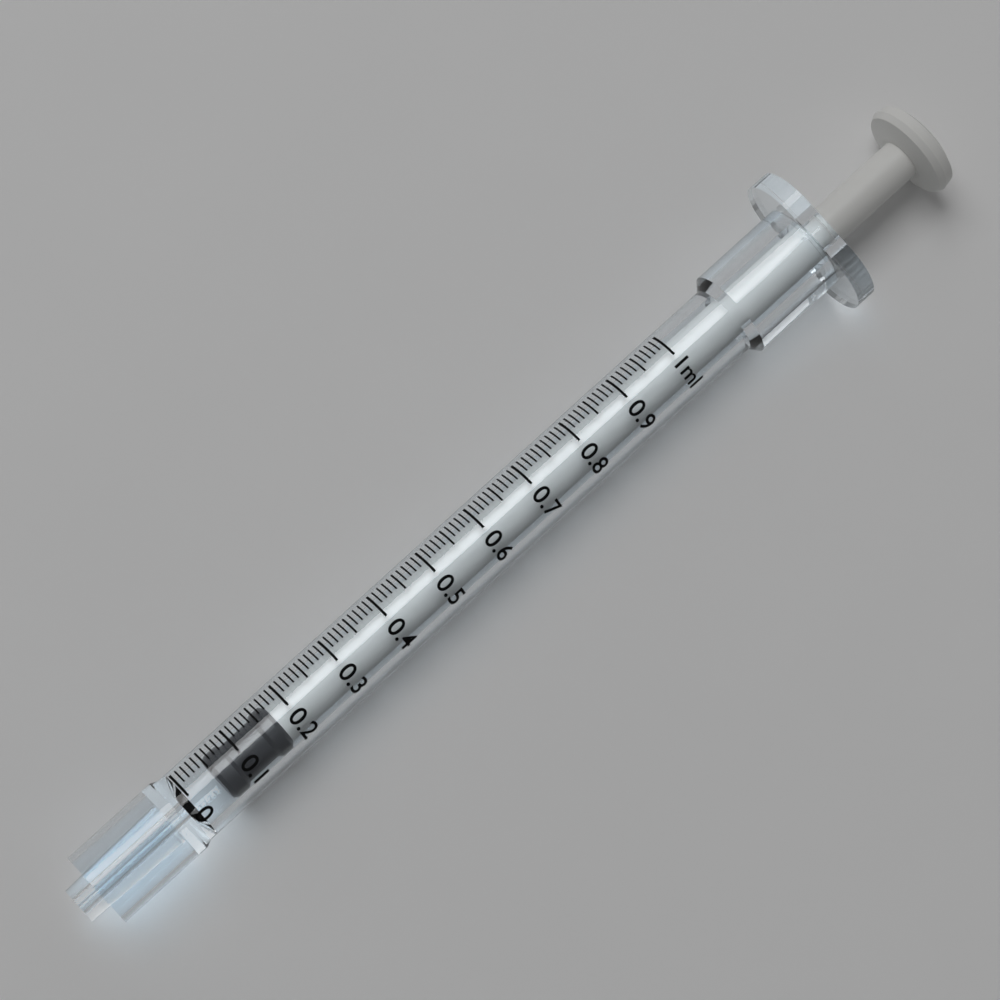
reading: 0.05 ml
